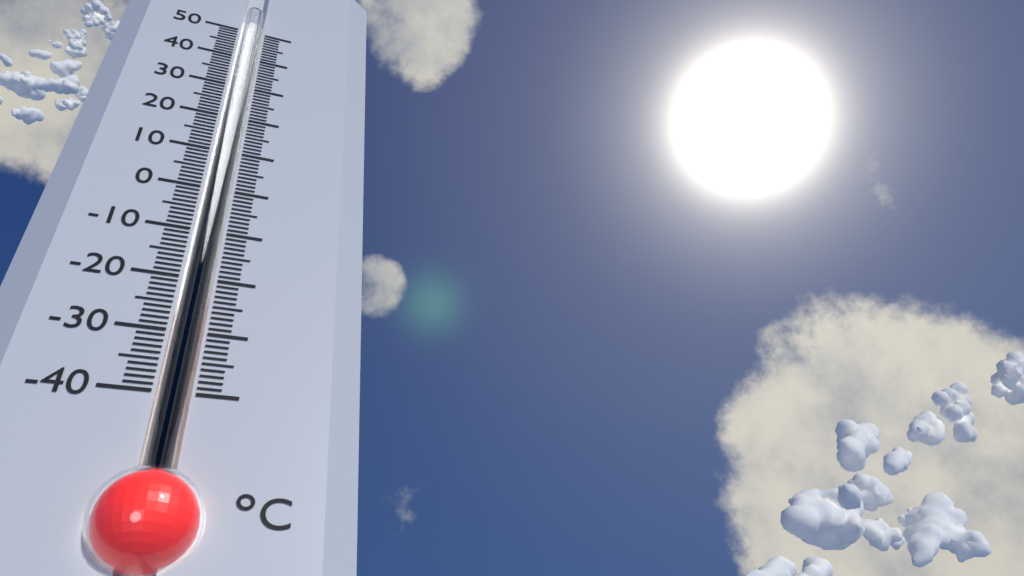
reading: -23 °C
